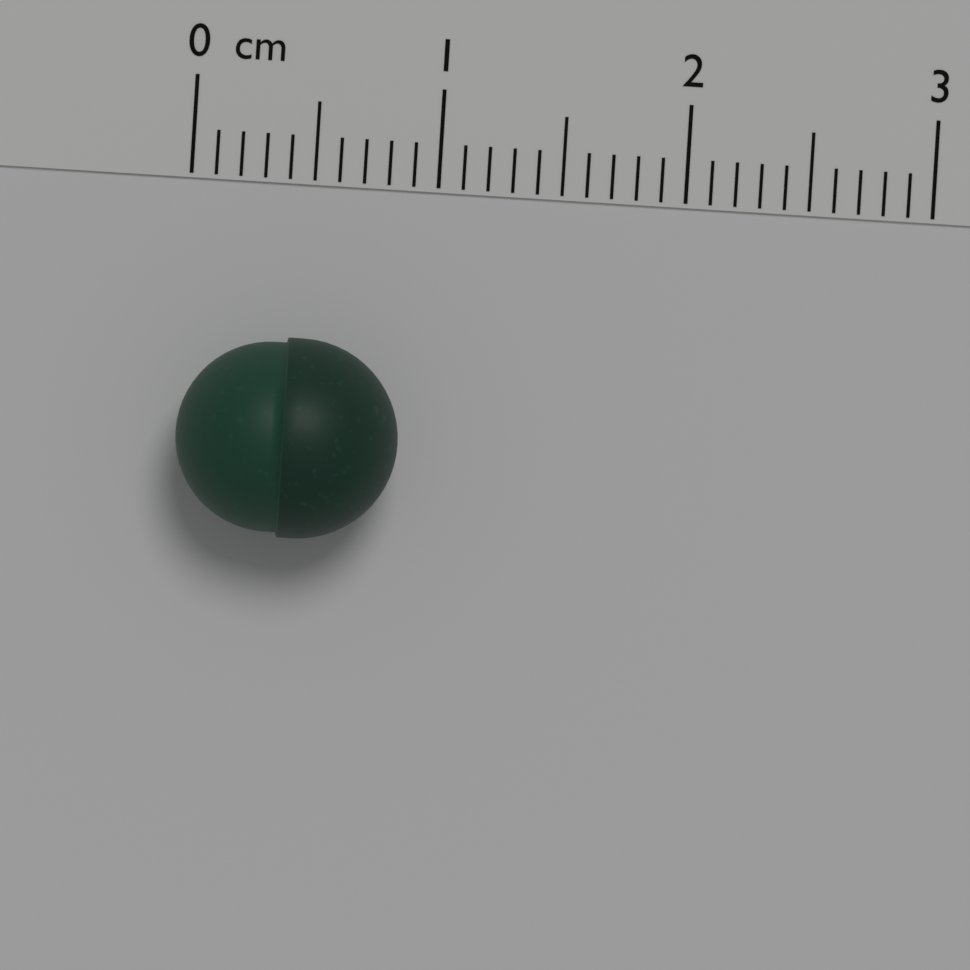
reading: 0.9 cm
